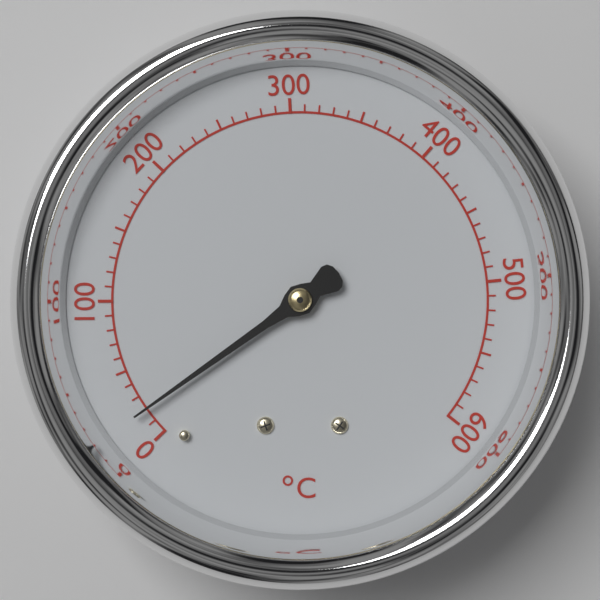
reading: 20 °C
